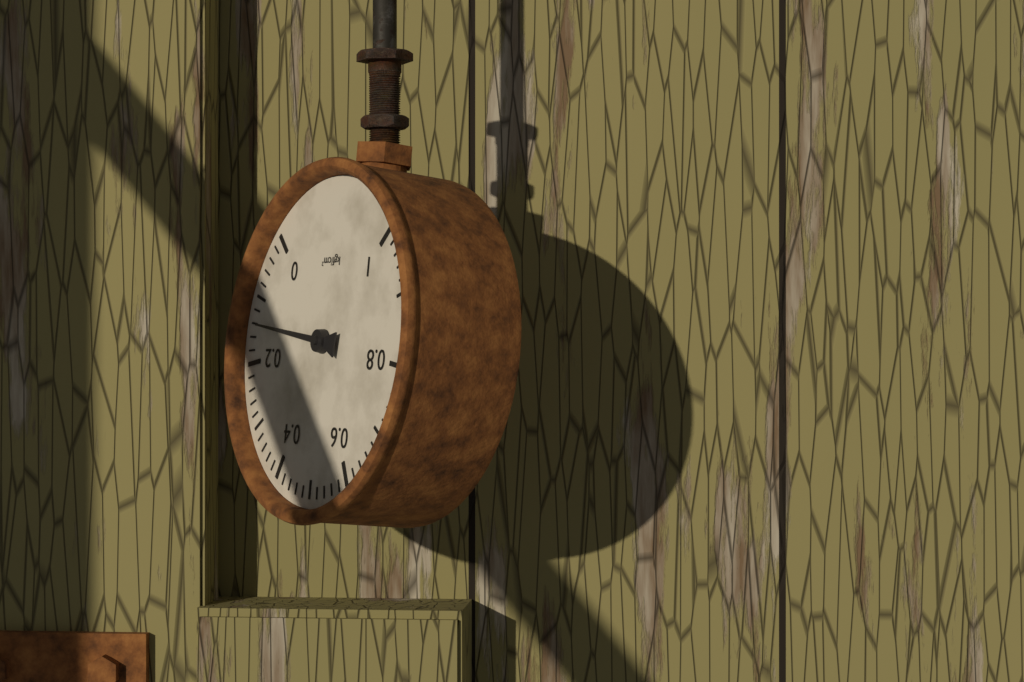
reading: 0.14 kgf/cm²
